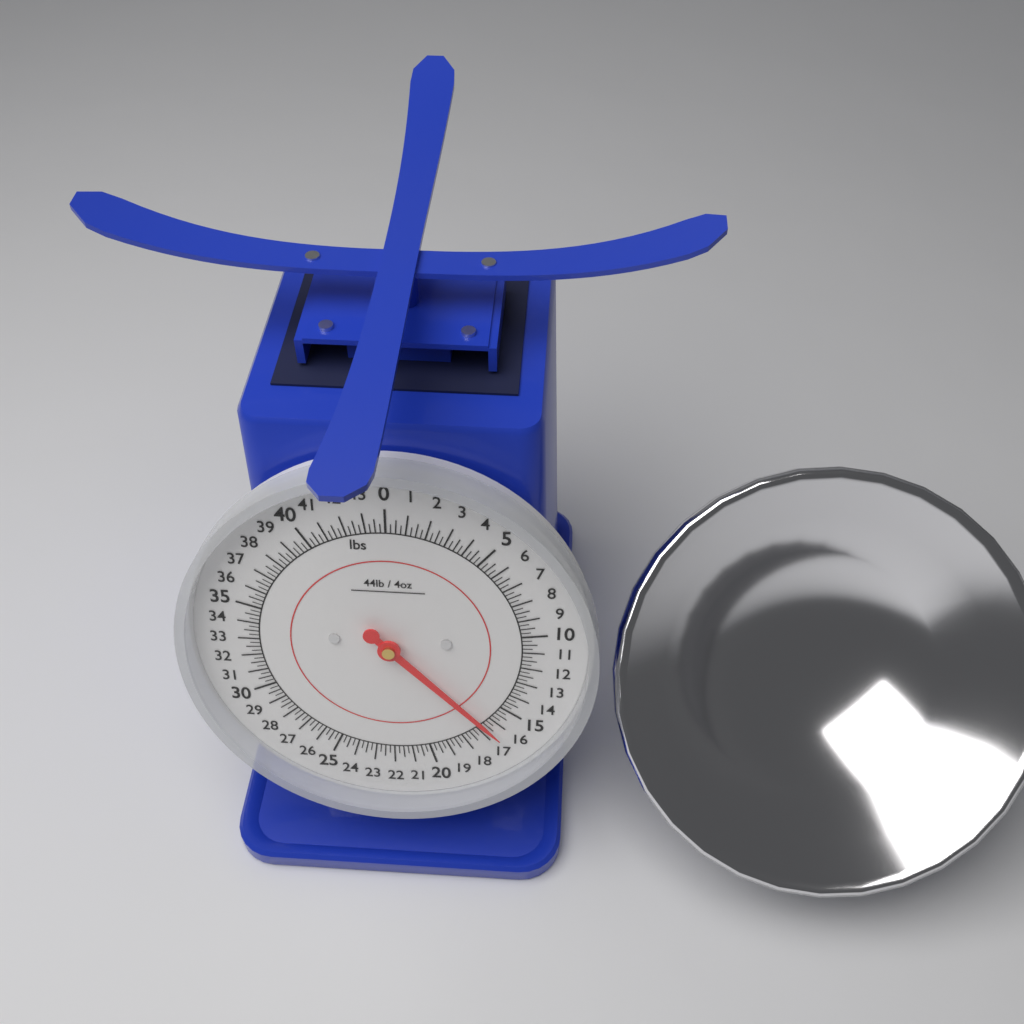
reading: 16.50 lbs
